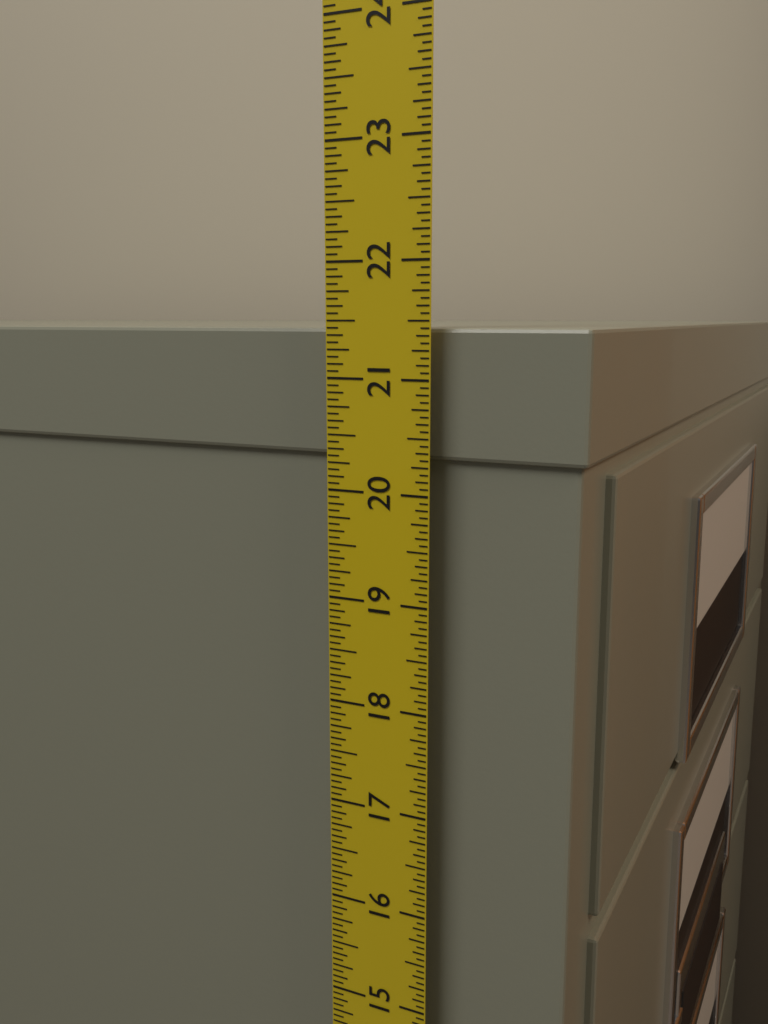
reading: 21.4375 in
